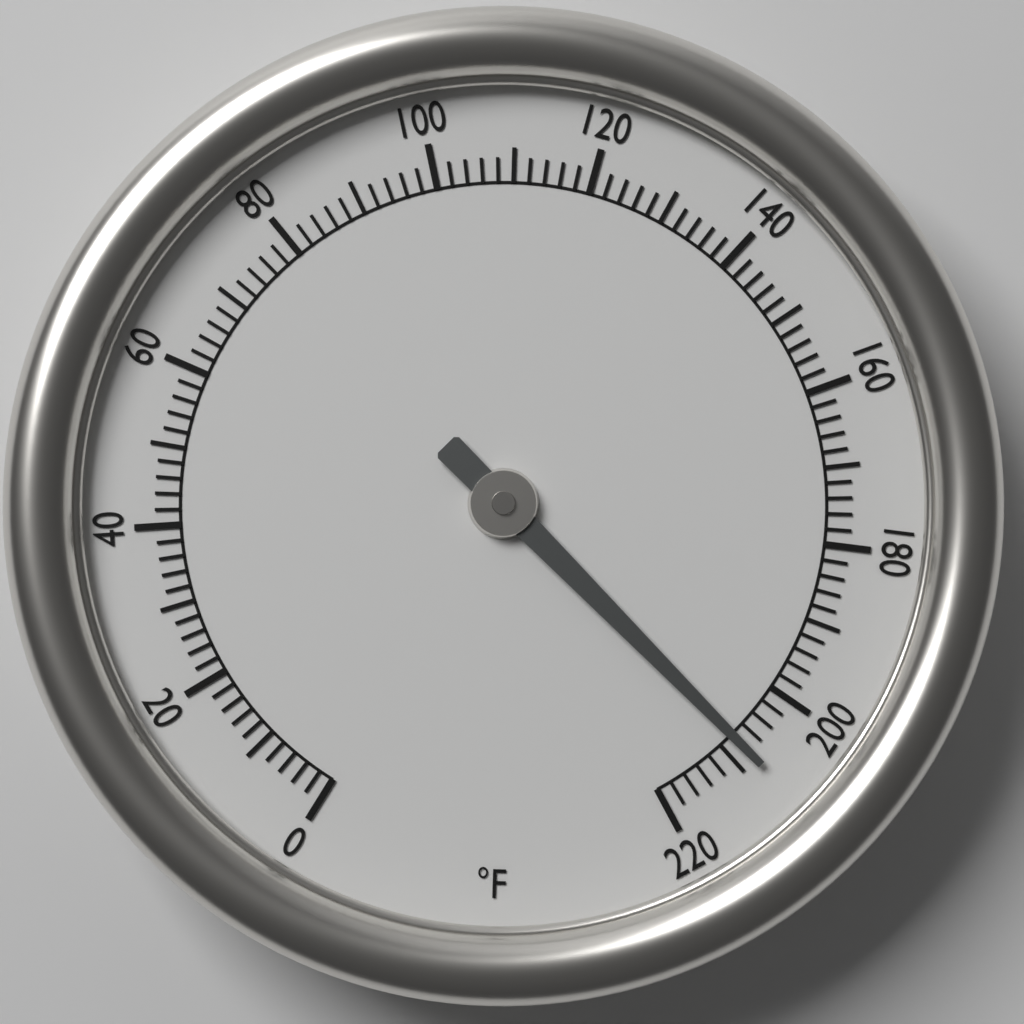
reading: 208 °F
